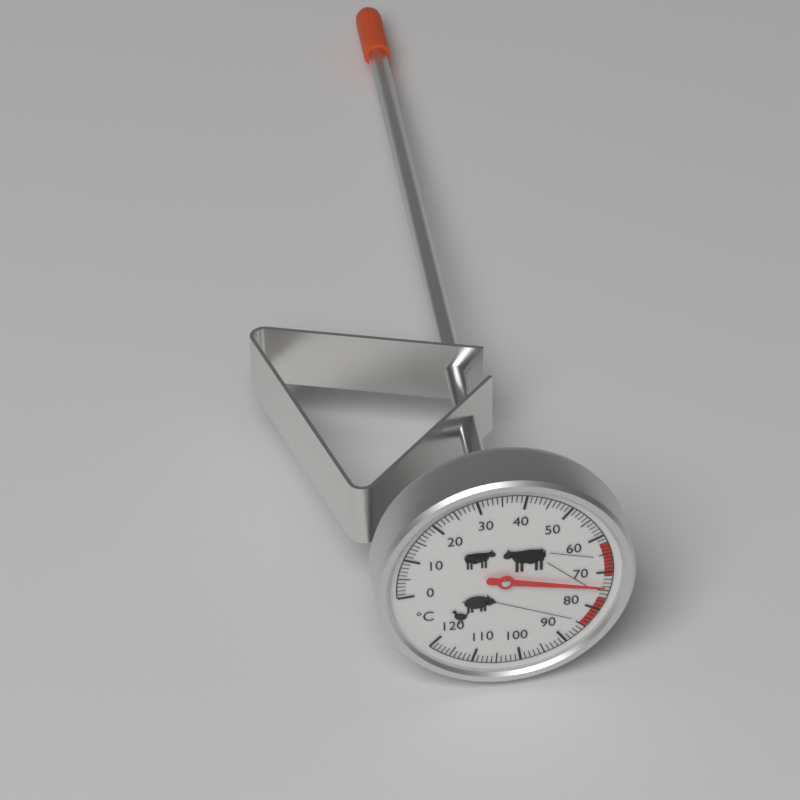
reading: 74 °C
